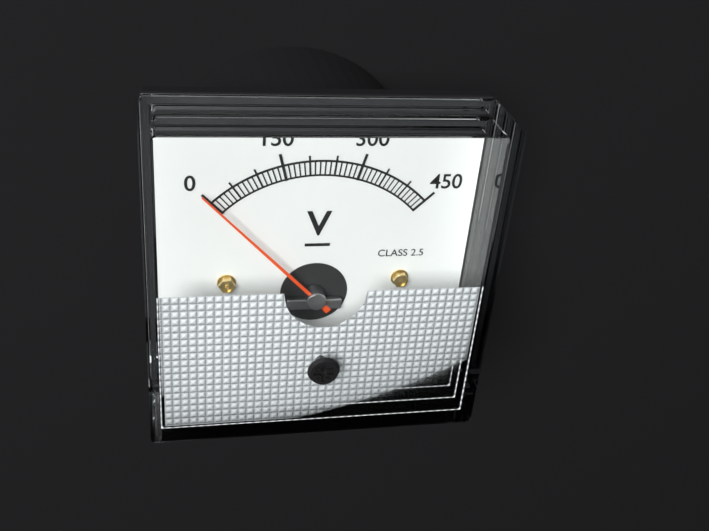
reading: 5 V
